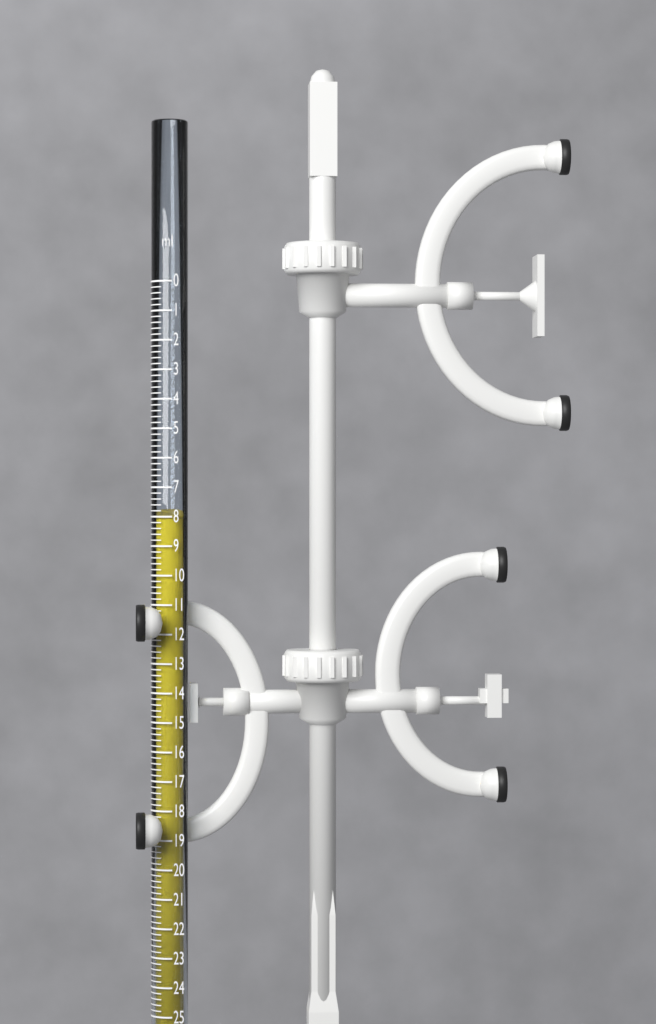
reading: 8.0 ml
